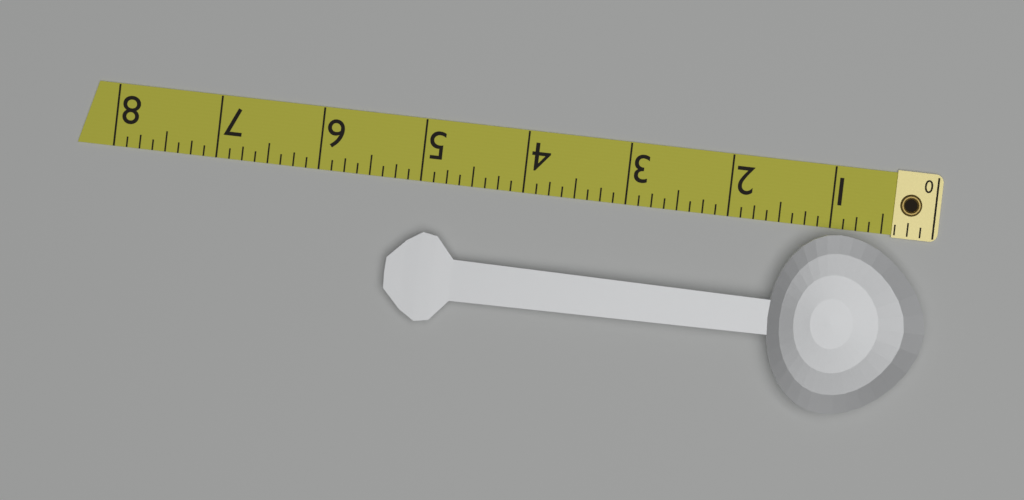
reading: 5.250 (no unit)
